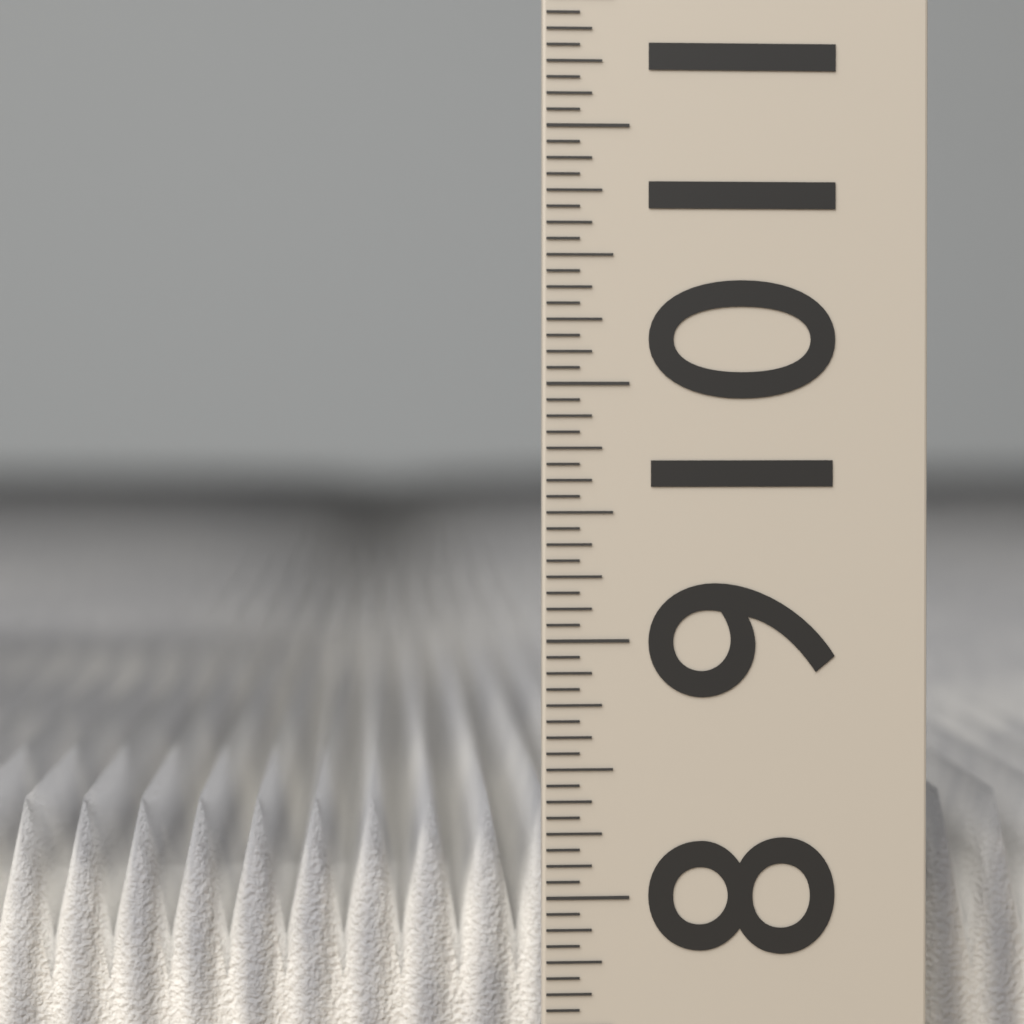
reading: 8.3125 (no unit)
